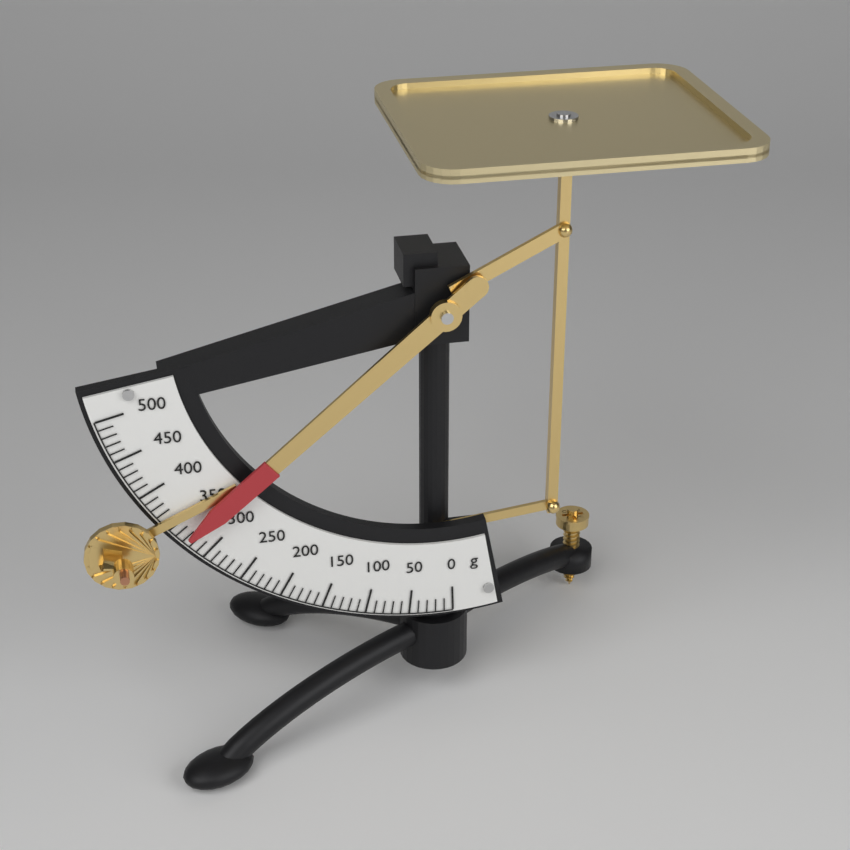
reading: 330 g
